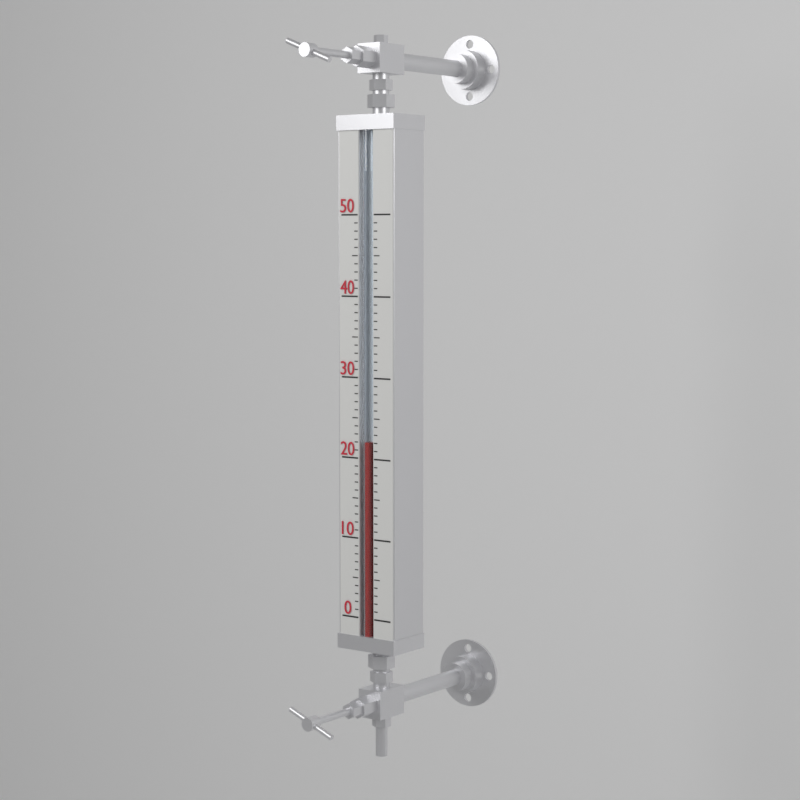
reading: 22 (no unit)
